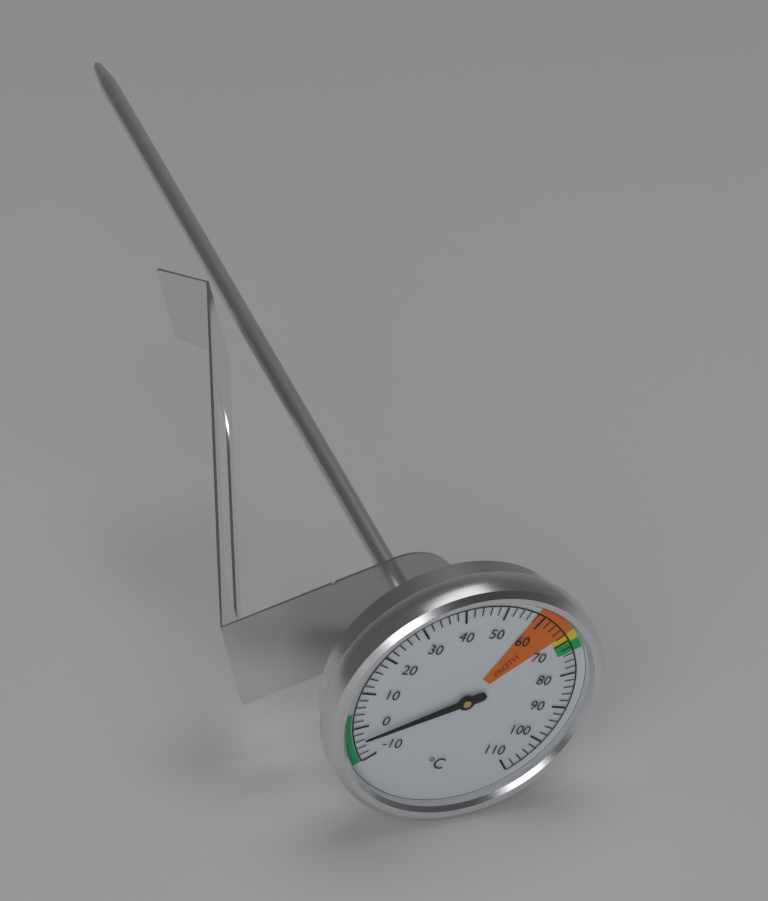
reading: -4 °C
